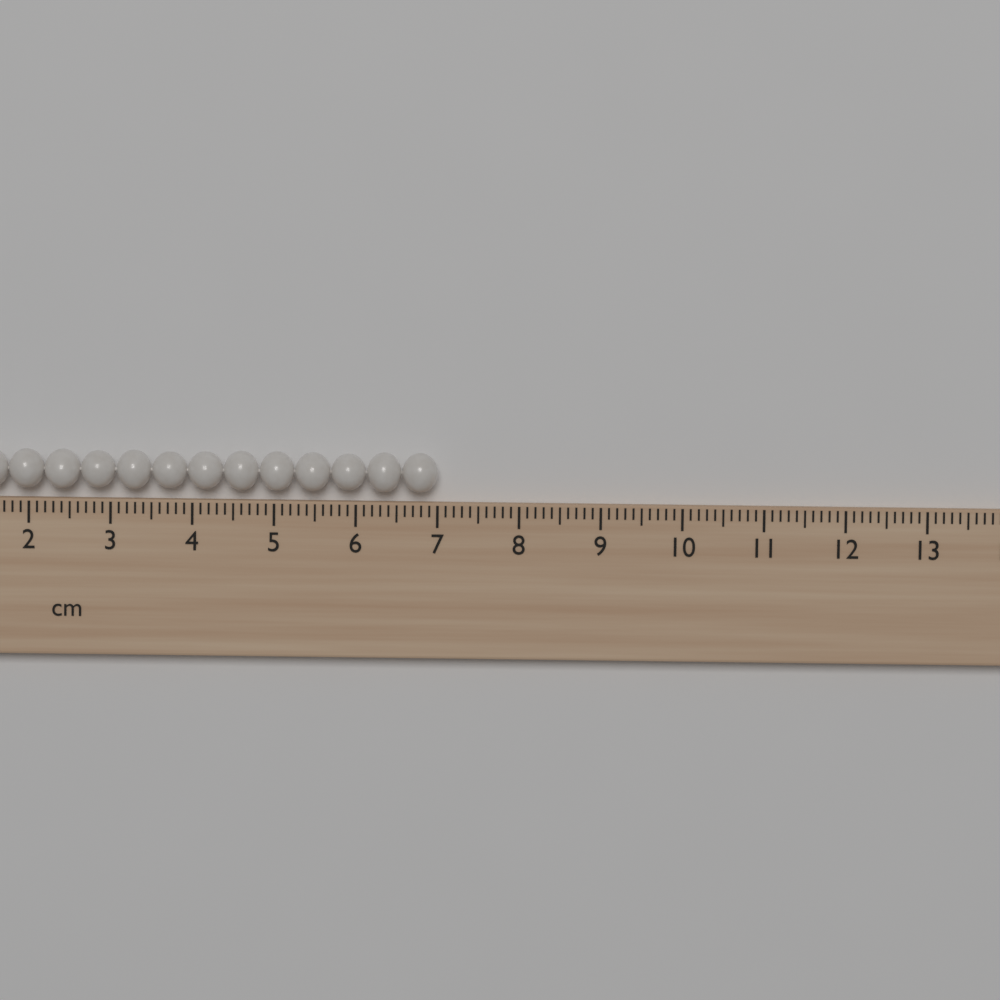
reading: 7.0 cm
